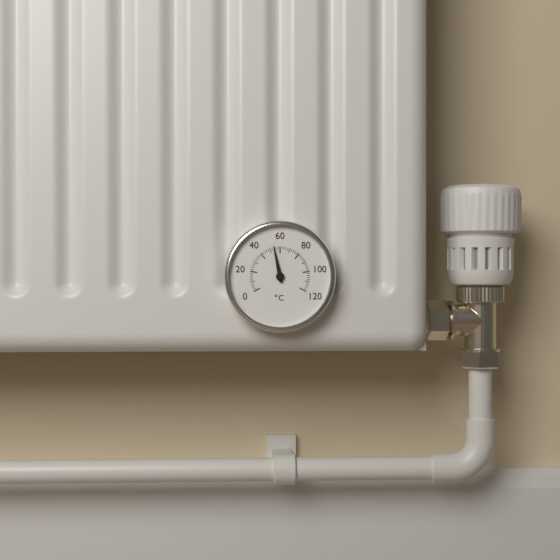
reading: 54 °C
